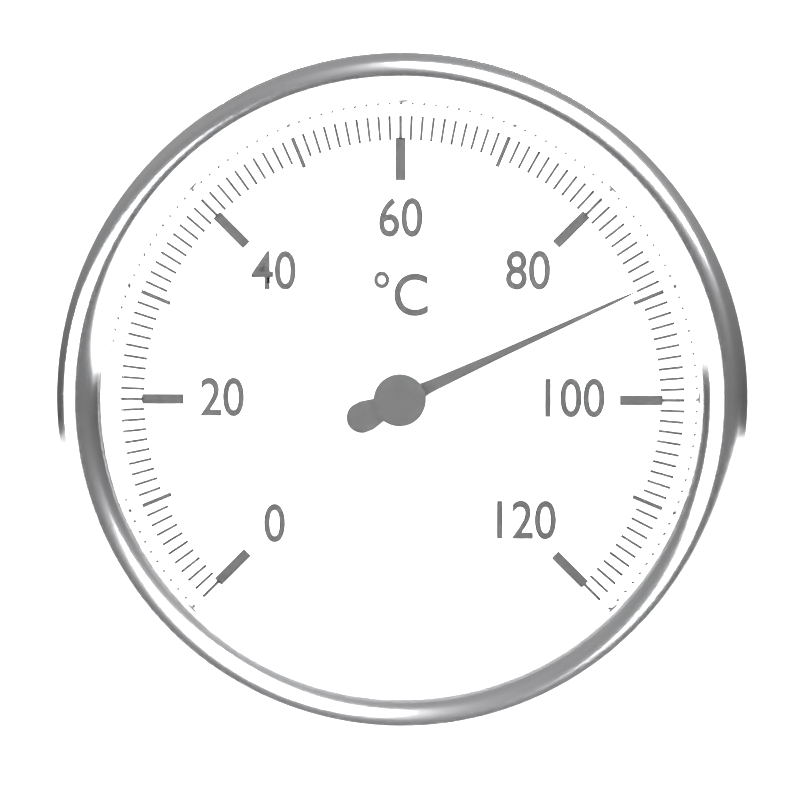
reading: 89 °C
